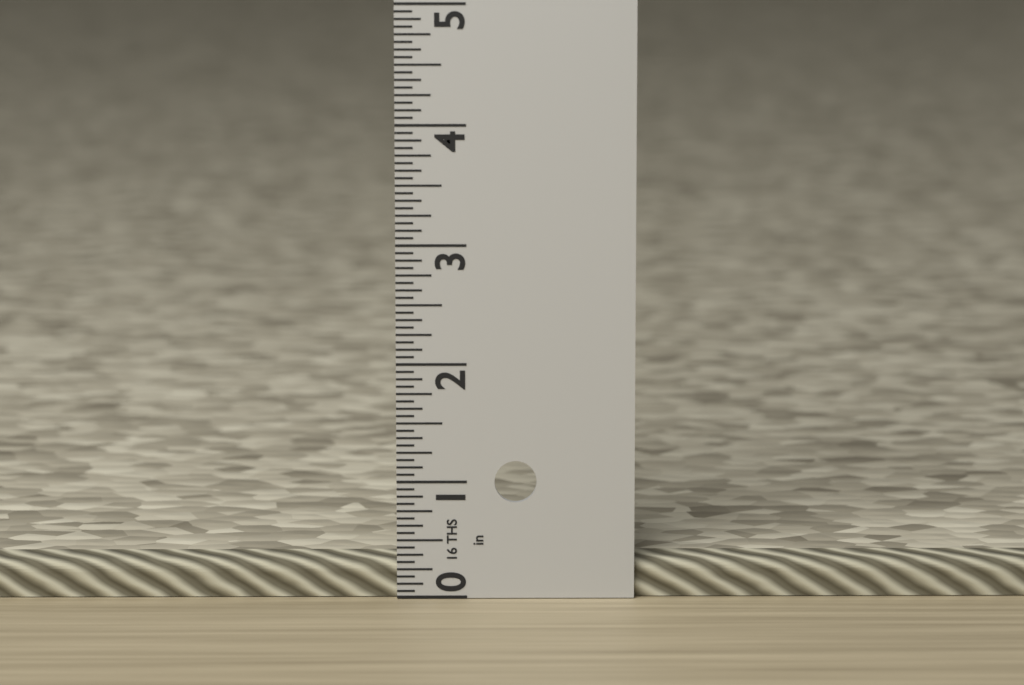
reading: 0.3125 in
